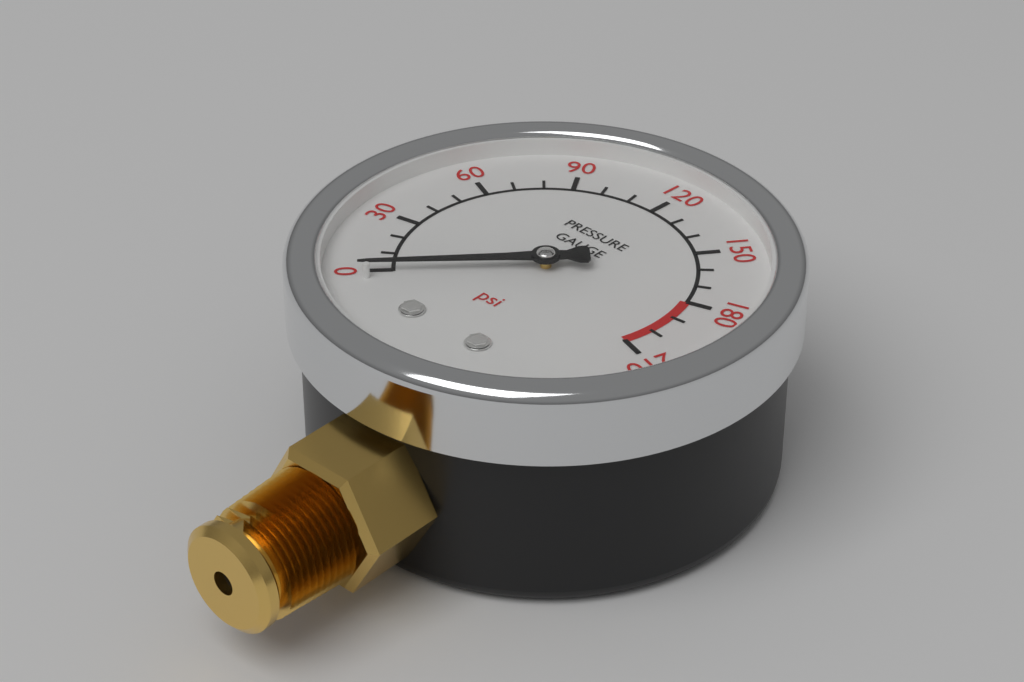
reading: 0 psi
